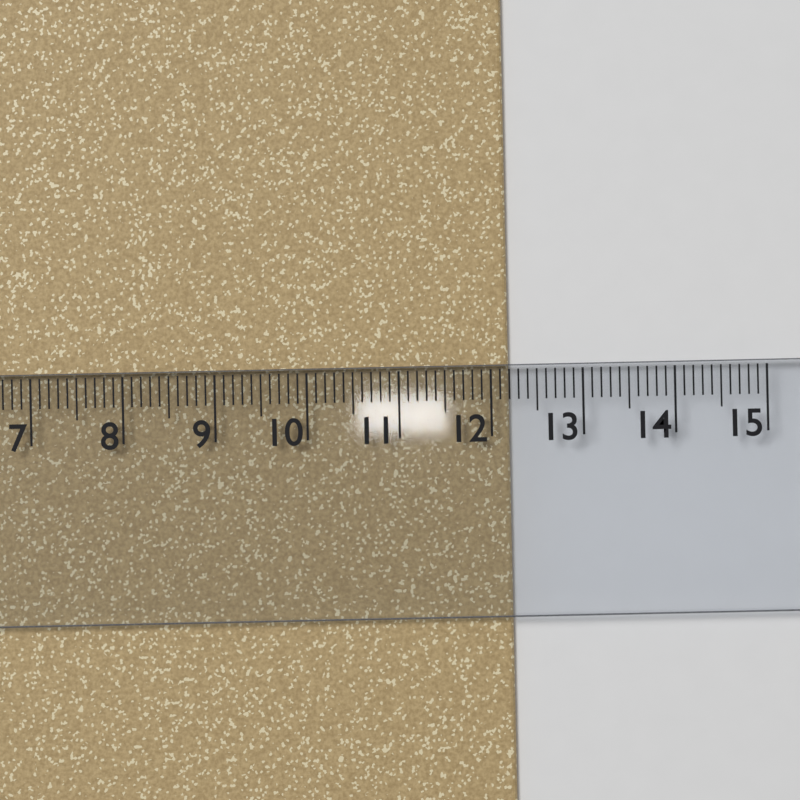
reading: 12.2 cm
